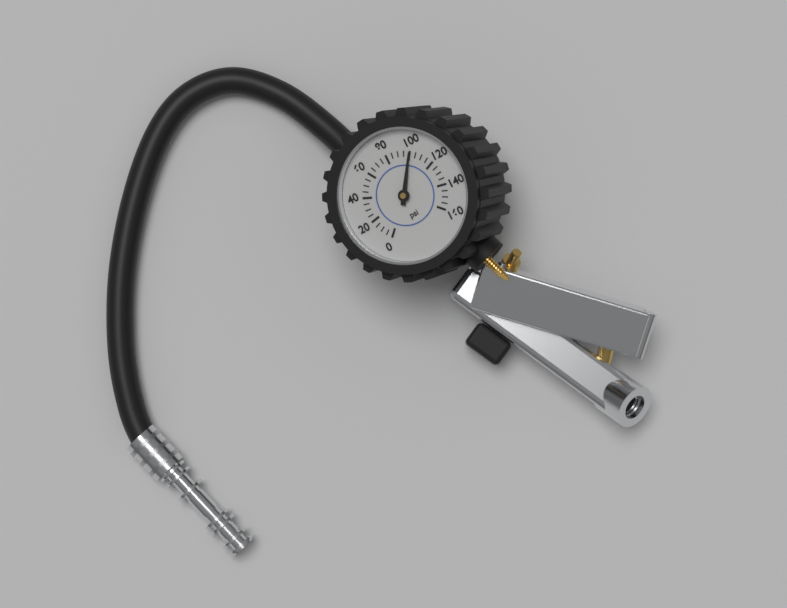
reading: 100 psi
